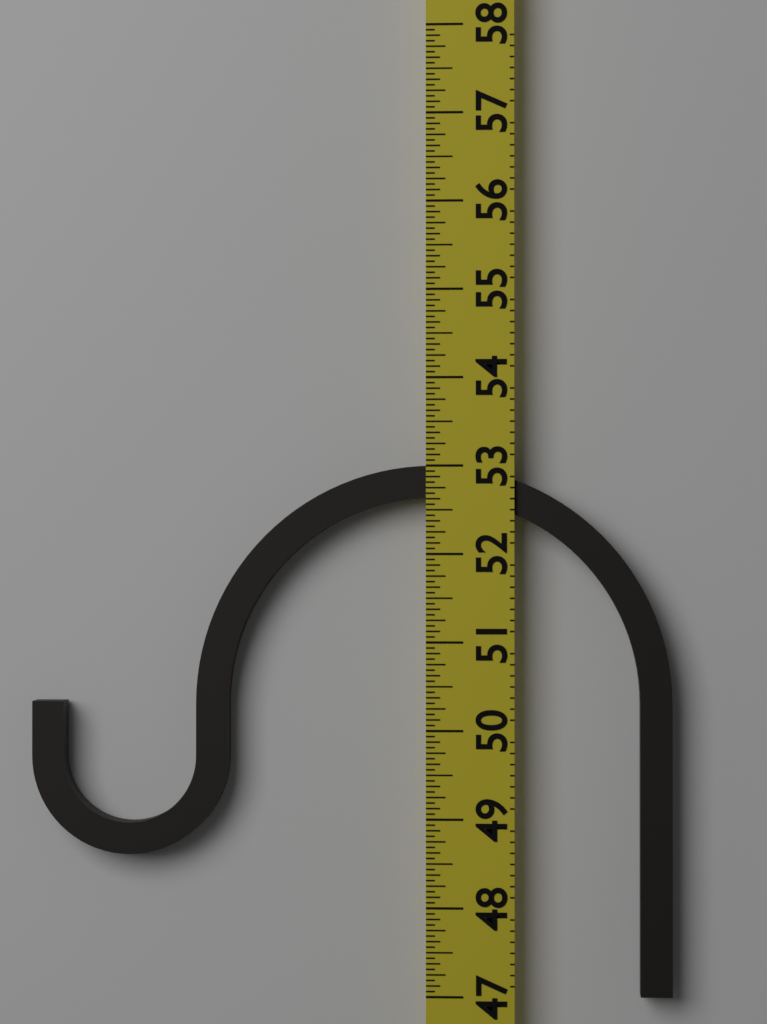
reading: 53.0000 (no unit)
